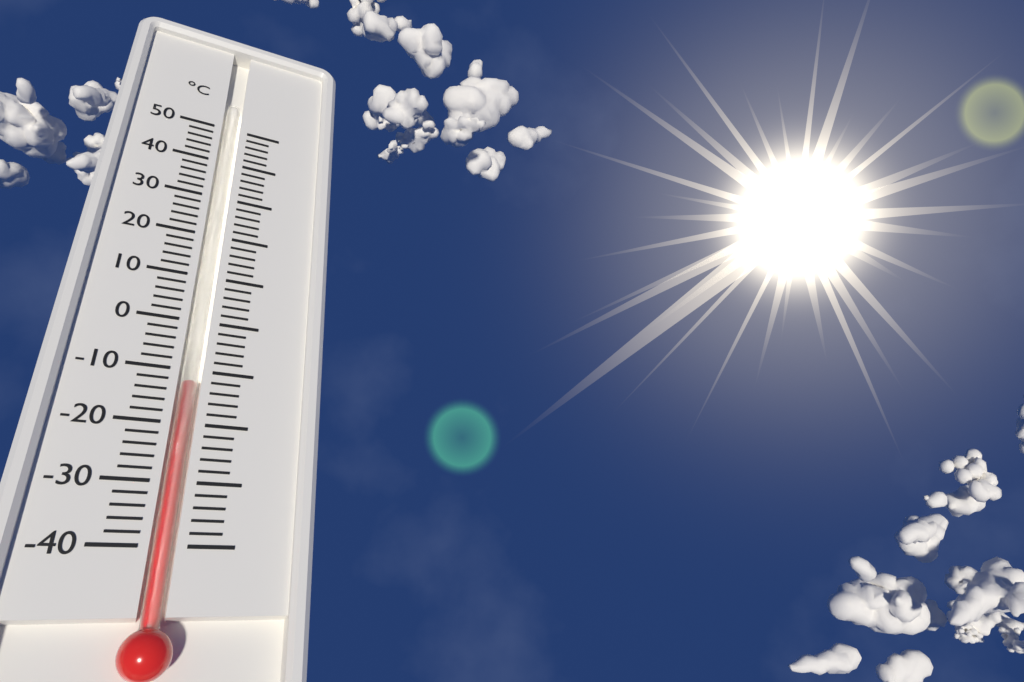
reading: -12 °C
